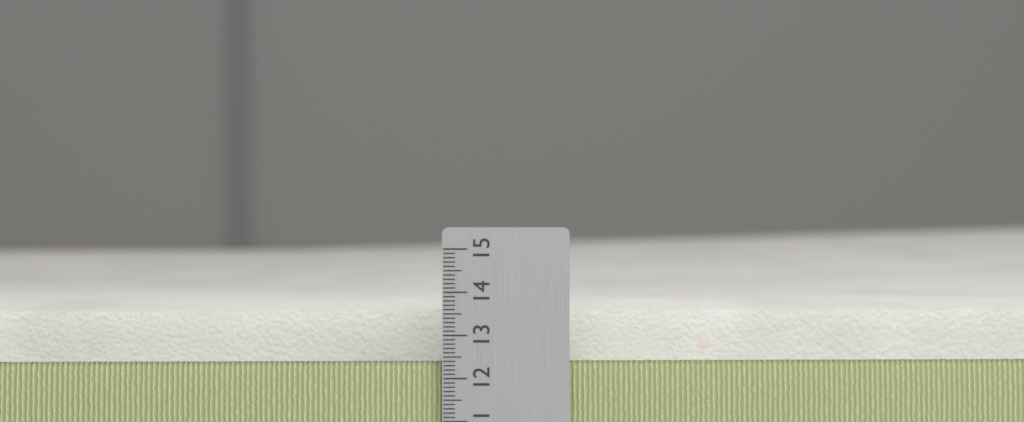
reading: 13.3 (no unit)
